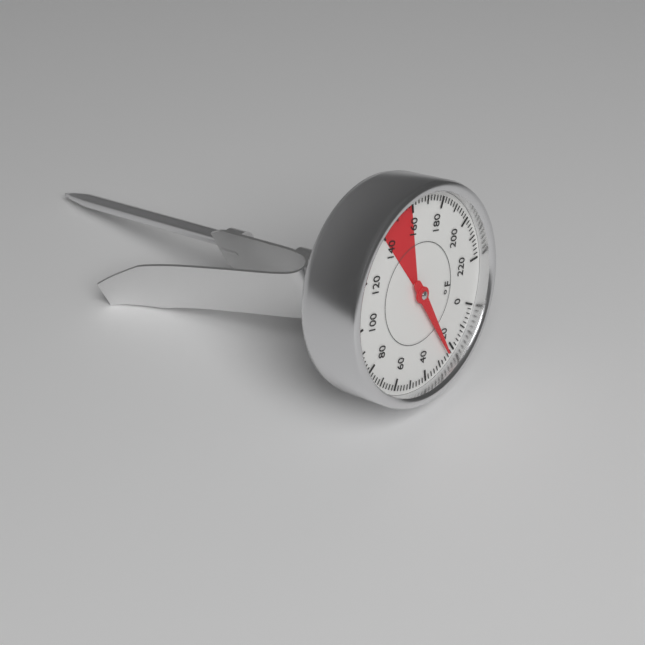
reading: 24 °F
